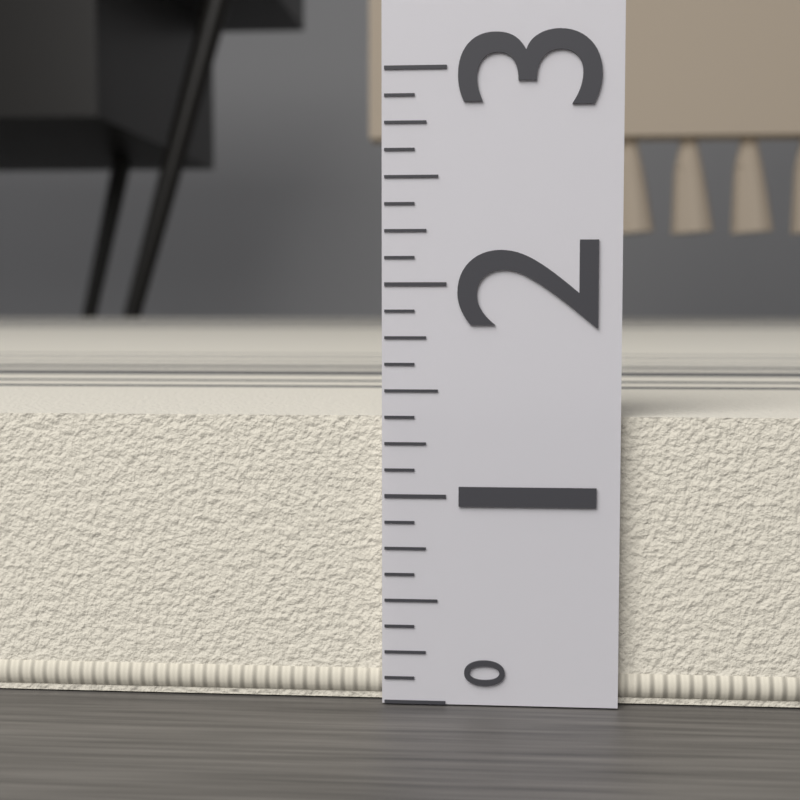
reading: 1.375 (no unit)
